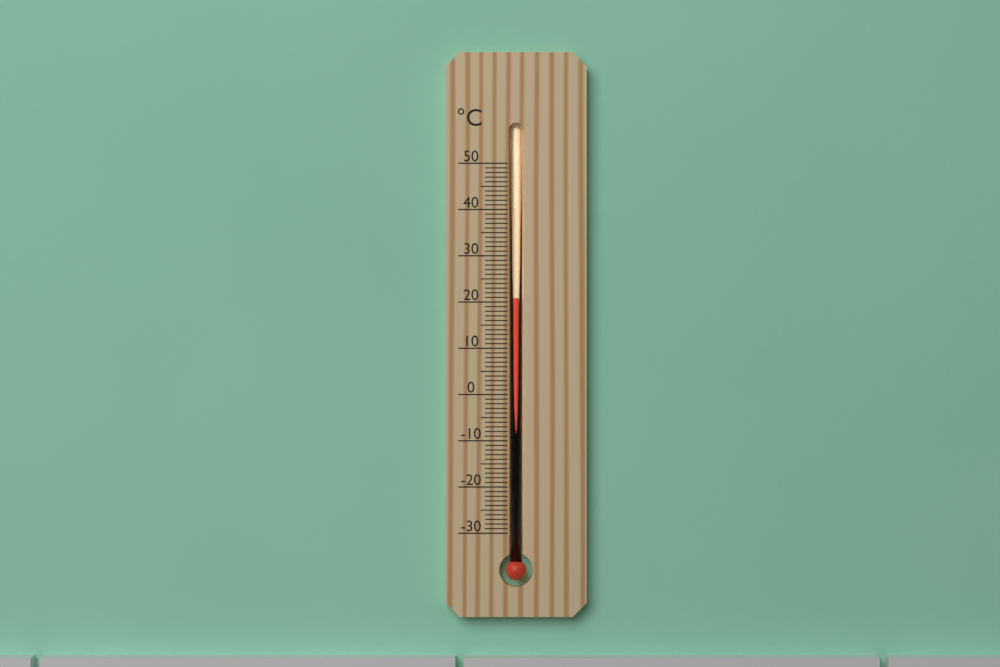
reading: 21 °C
